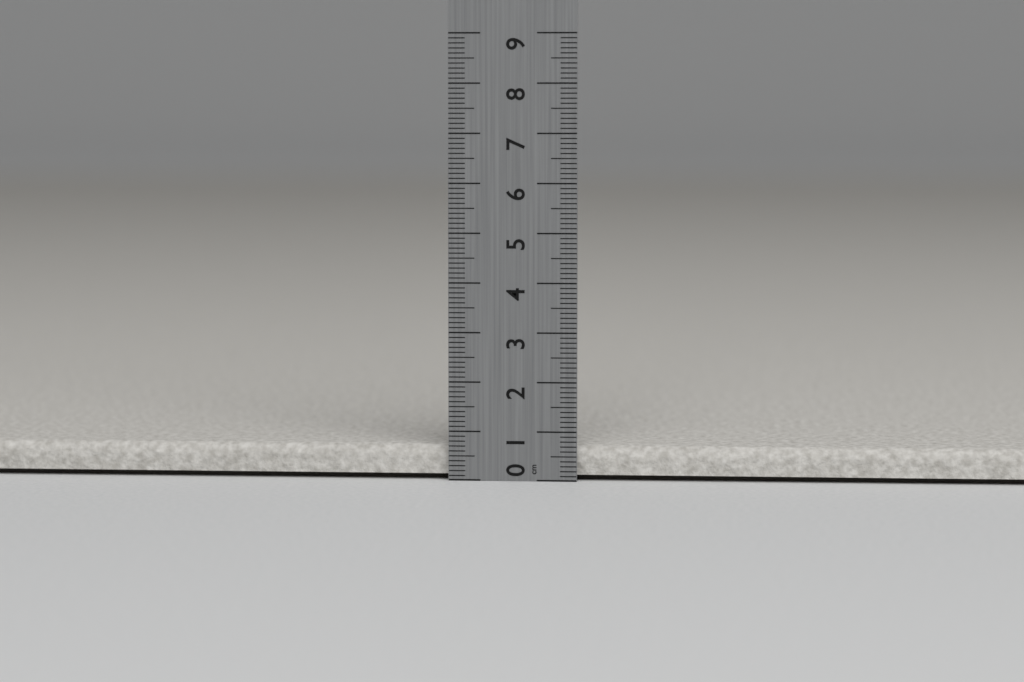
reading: 0.7 cm
